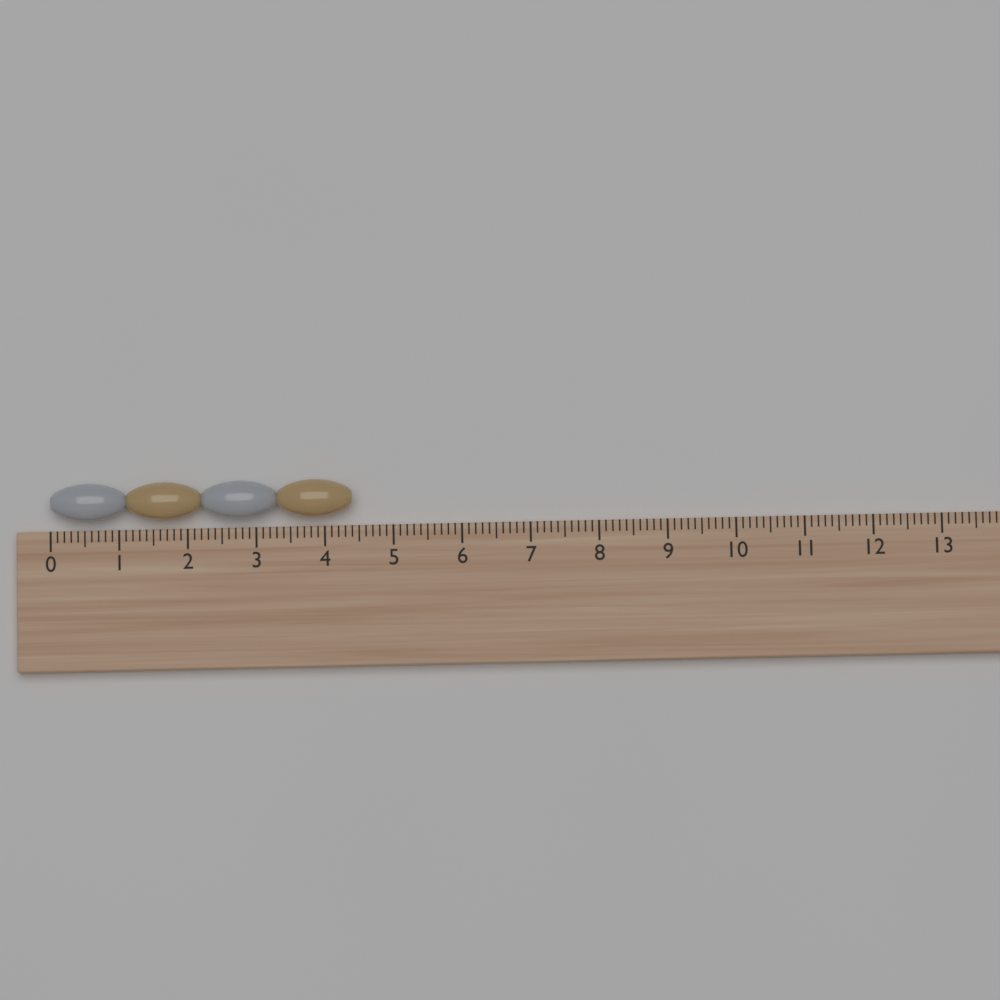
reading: 4.4 (no unit)
